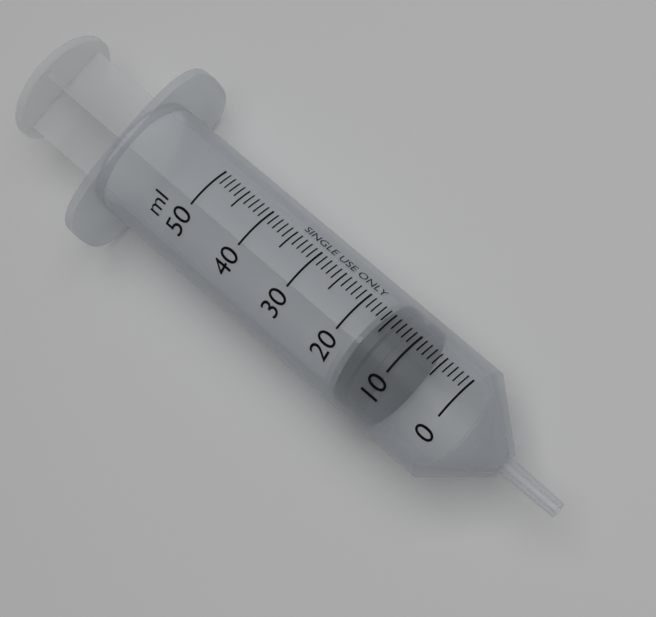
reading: 10 ml
